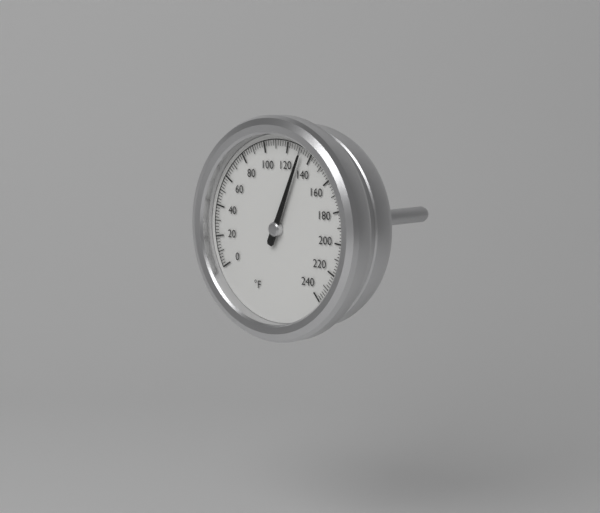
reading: 132 °F
